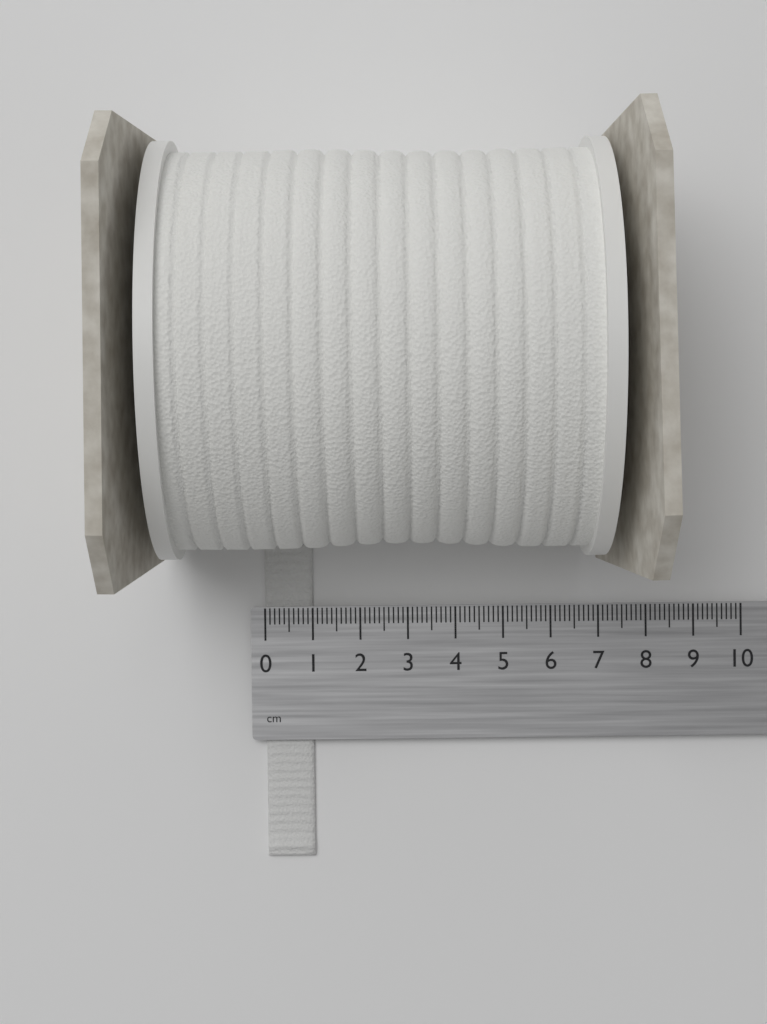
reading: 1.0 cm
